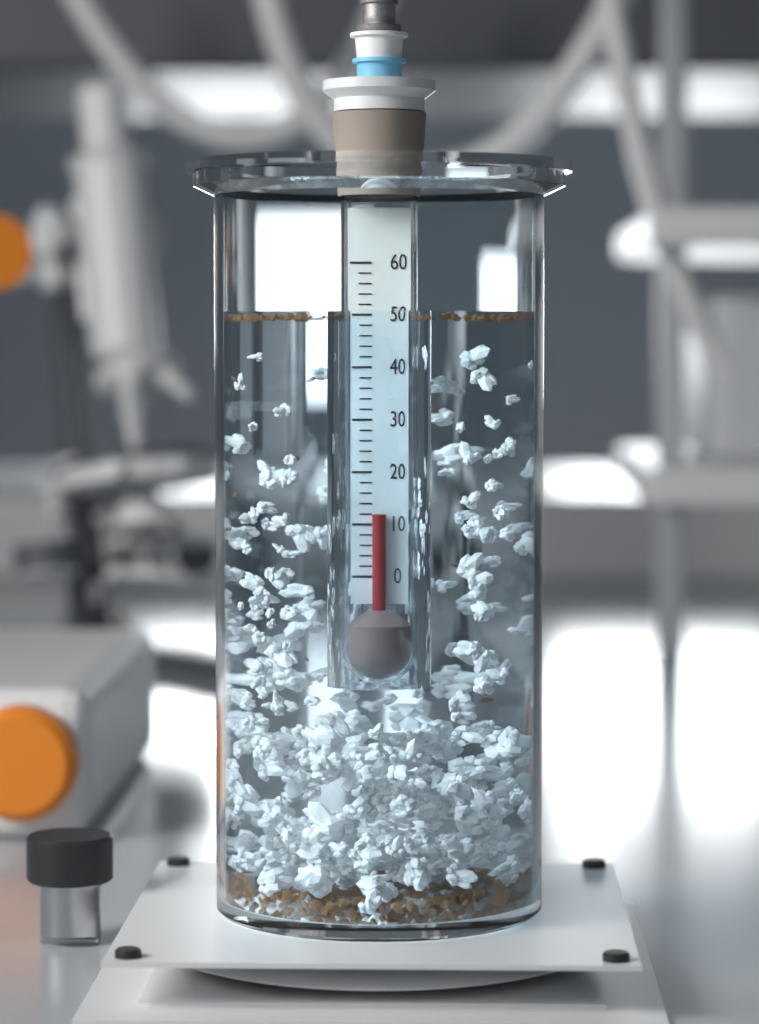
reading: 12 (no unit)
